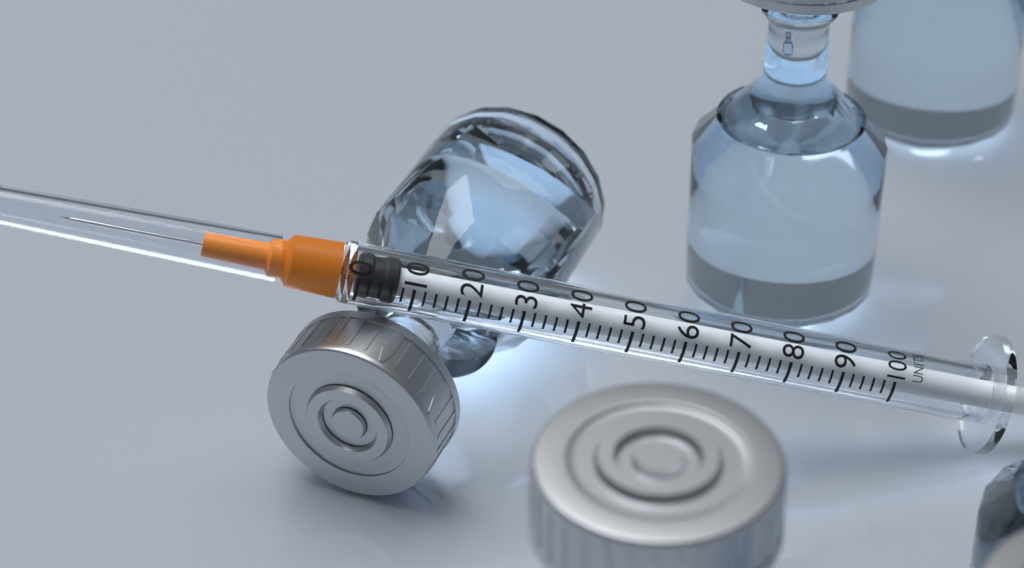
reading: 0 units
